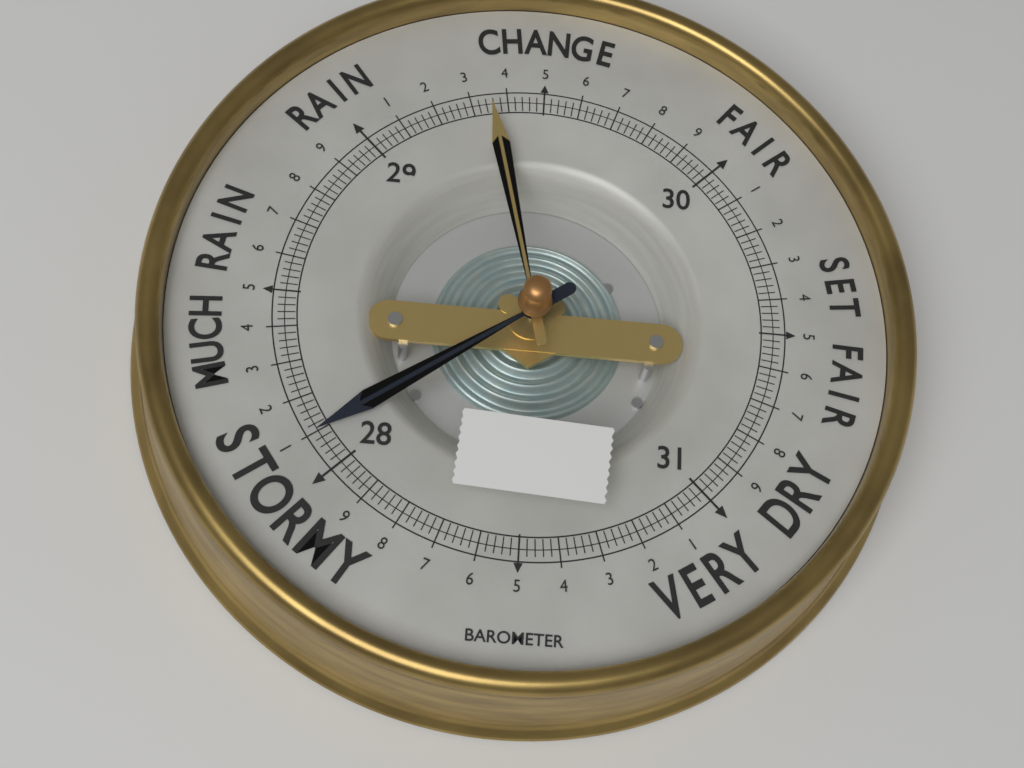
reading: 28.10 (no unit)
